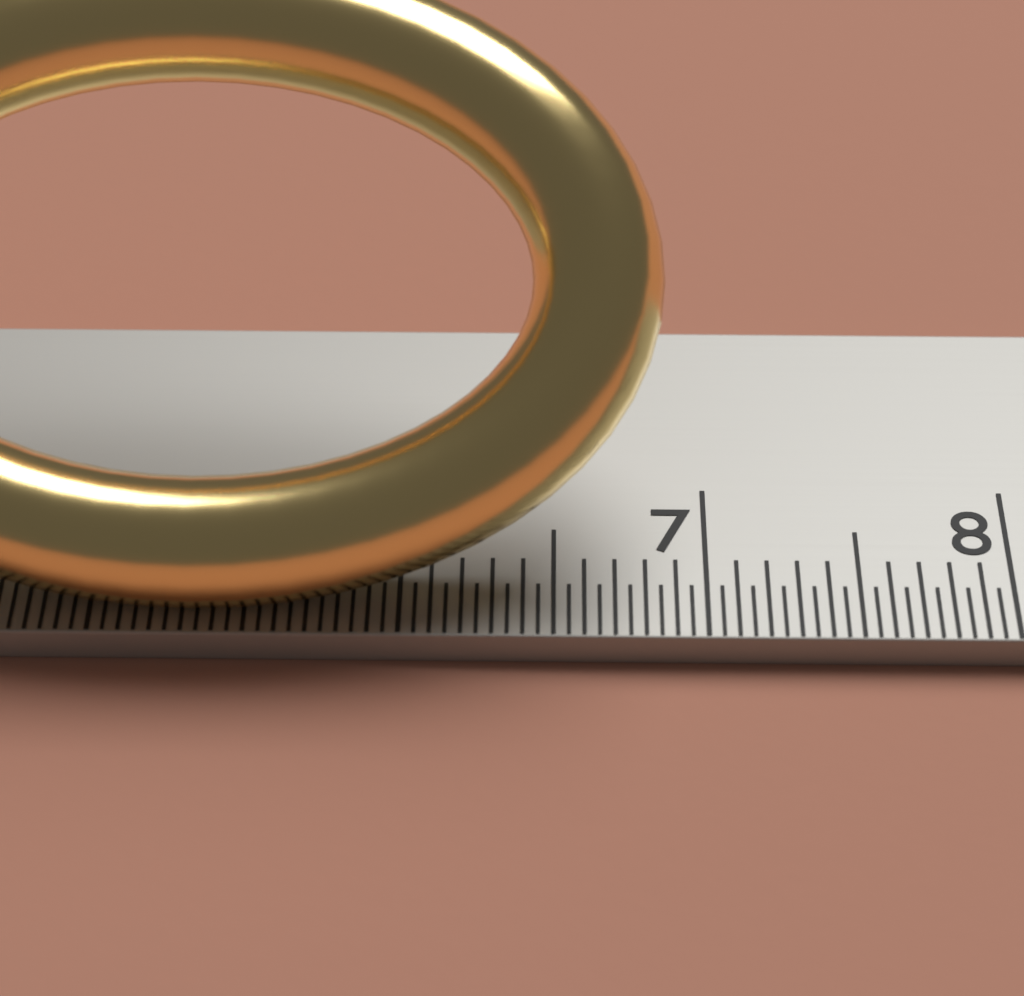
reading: 6.85 cm
